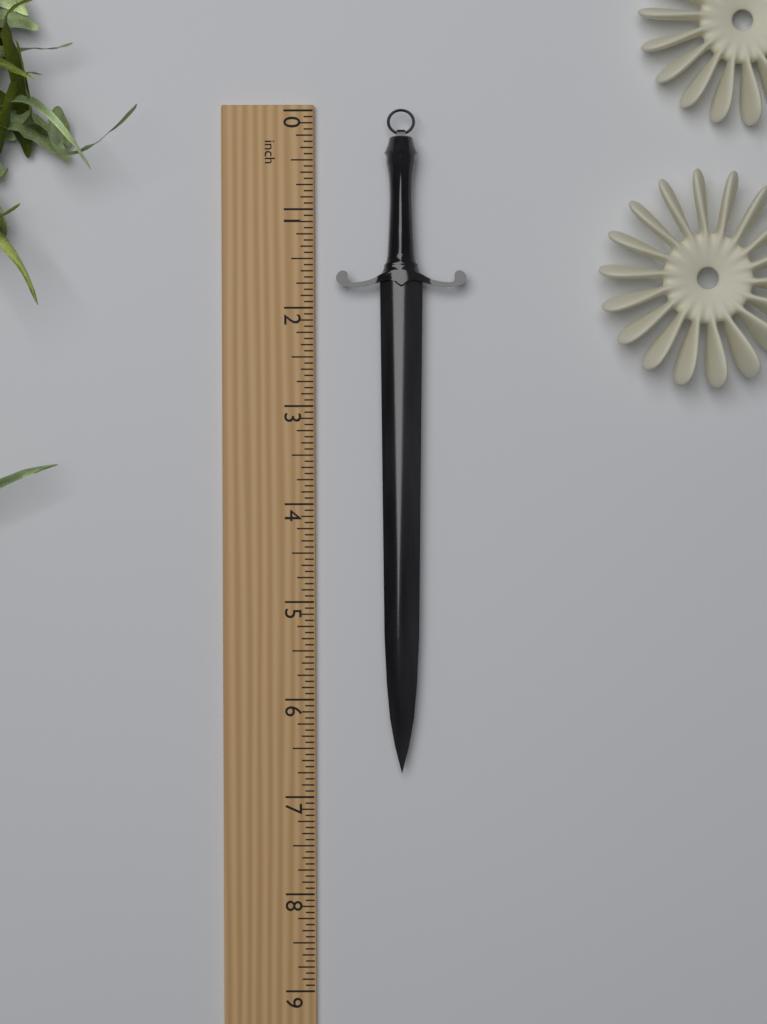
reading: 6.7500 inch
